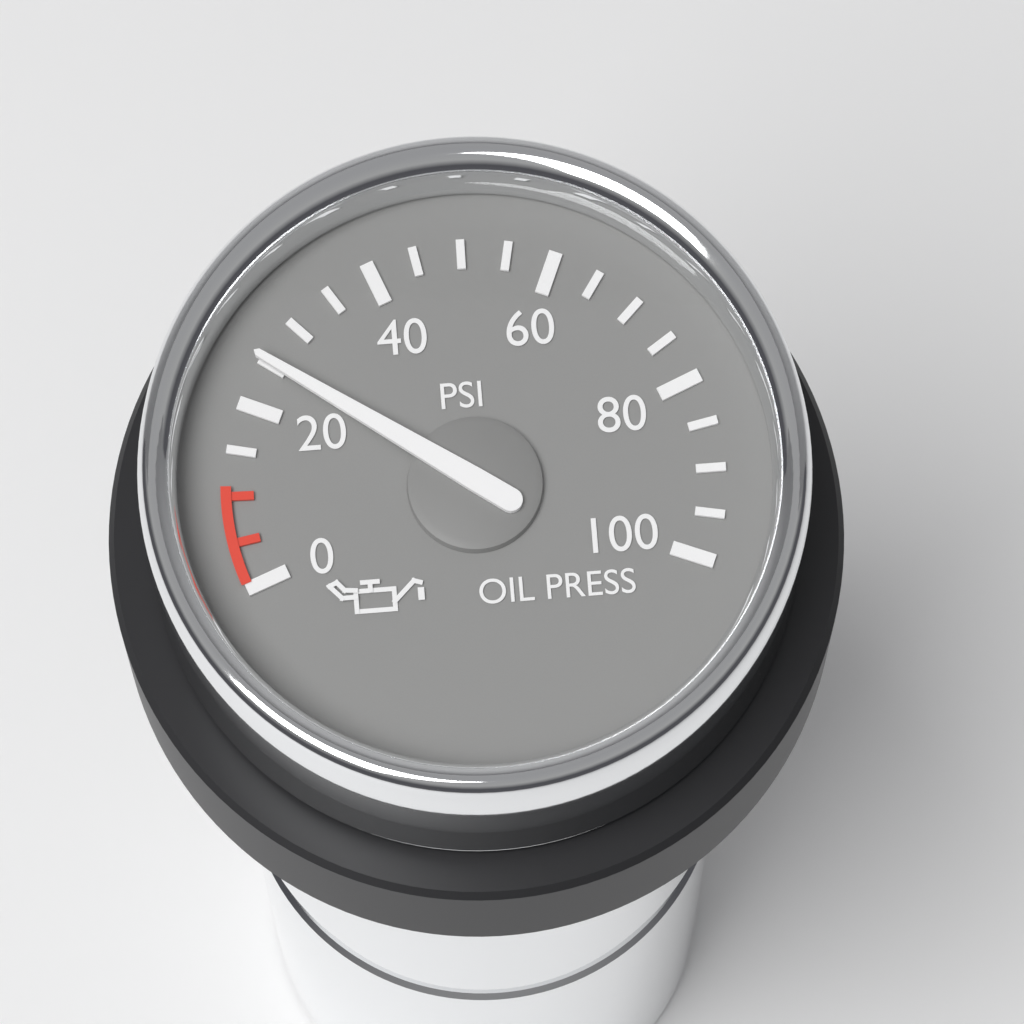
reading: 25 psi
